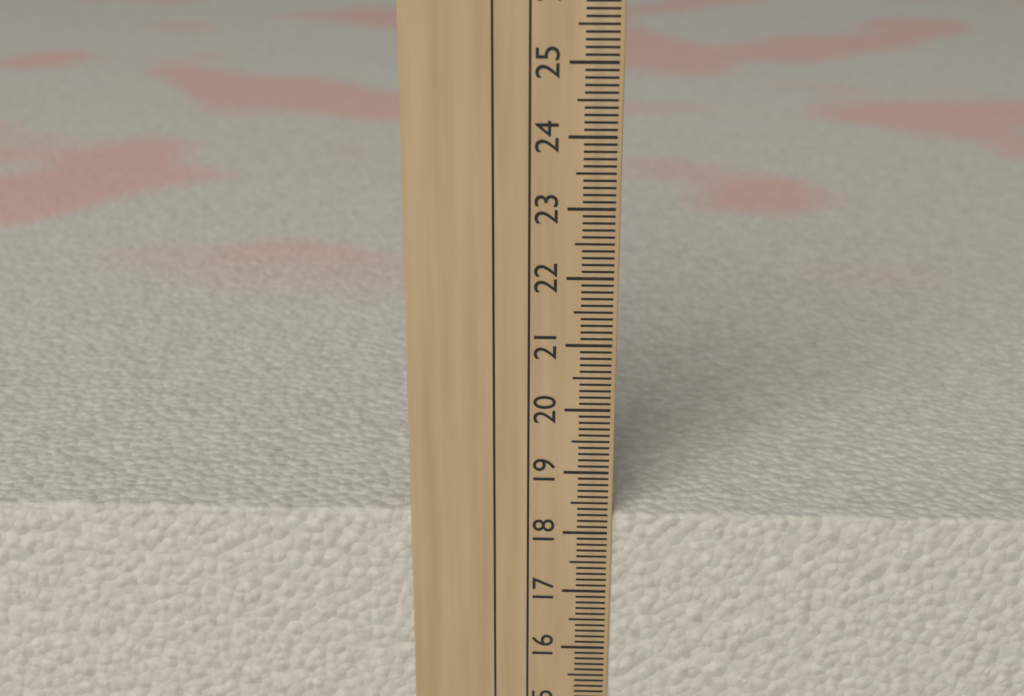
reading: 18.3 cm
